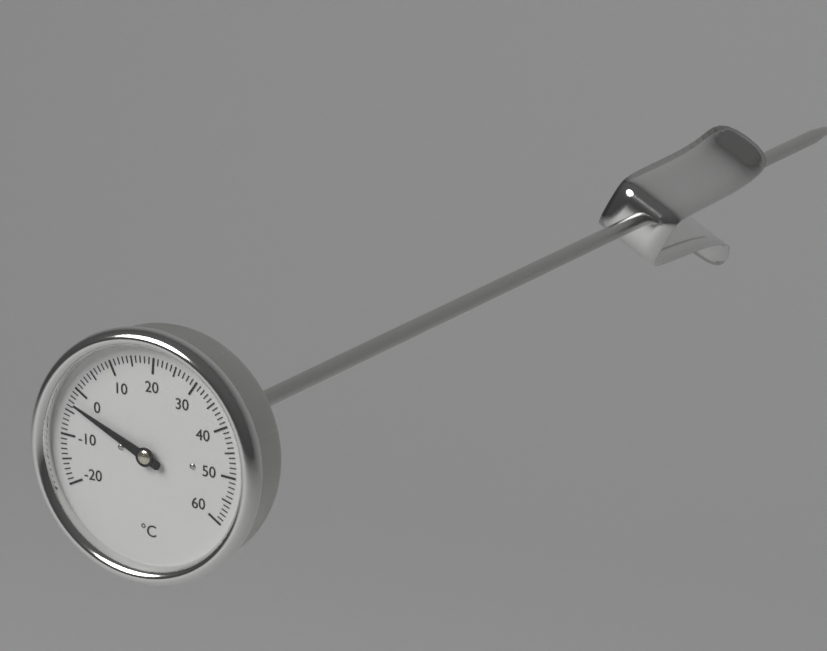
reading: -3 °C
